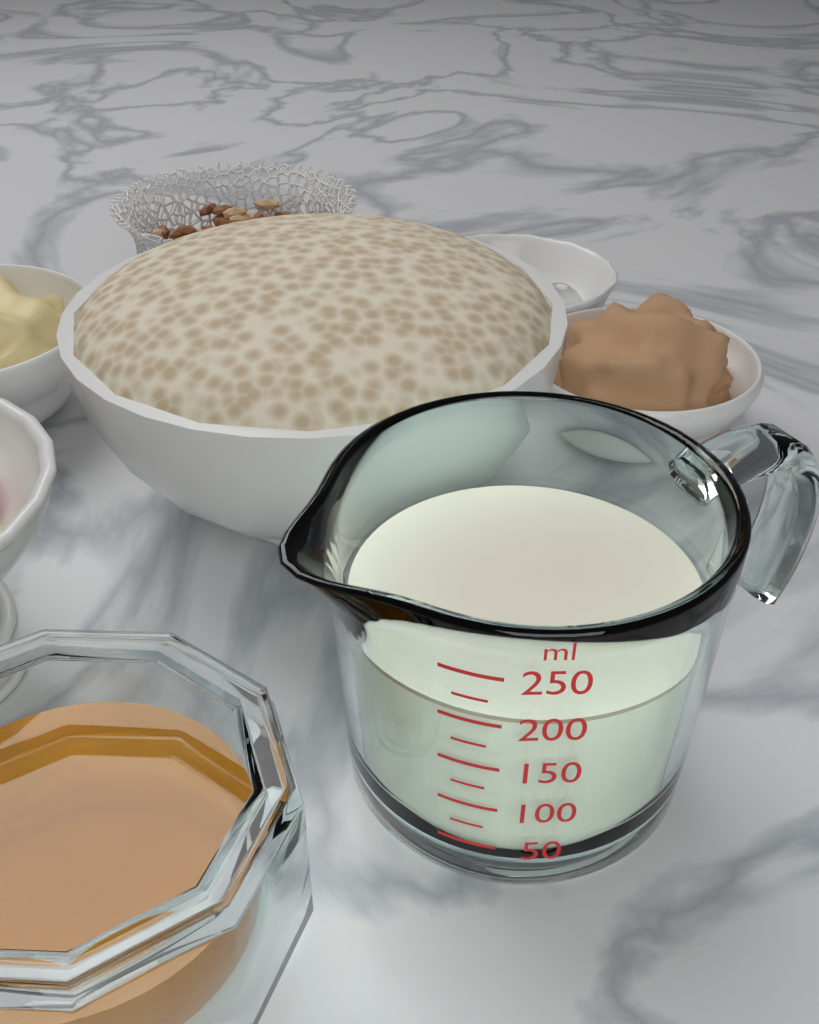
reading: 200 ml
